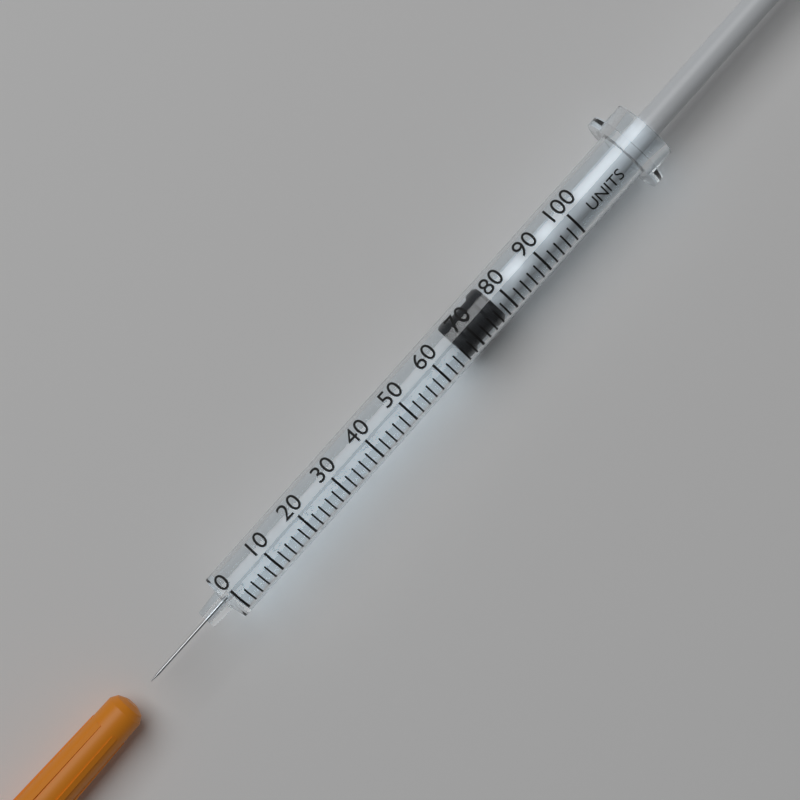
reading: 66 units
